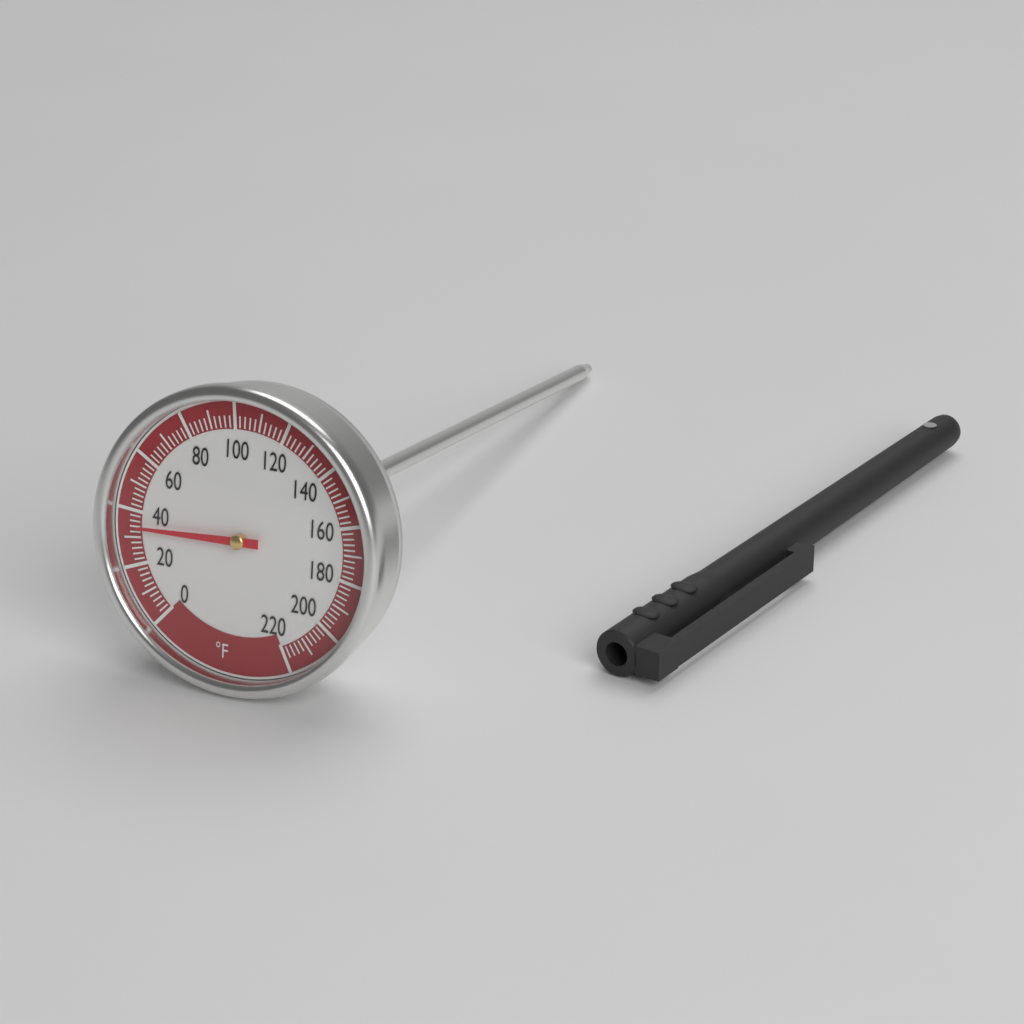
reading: 34 °F
